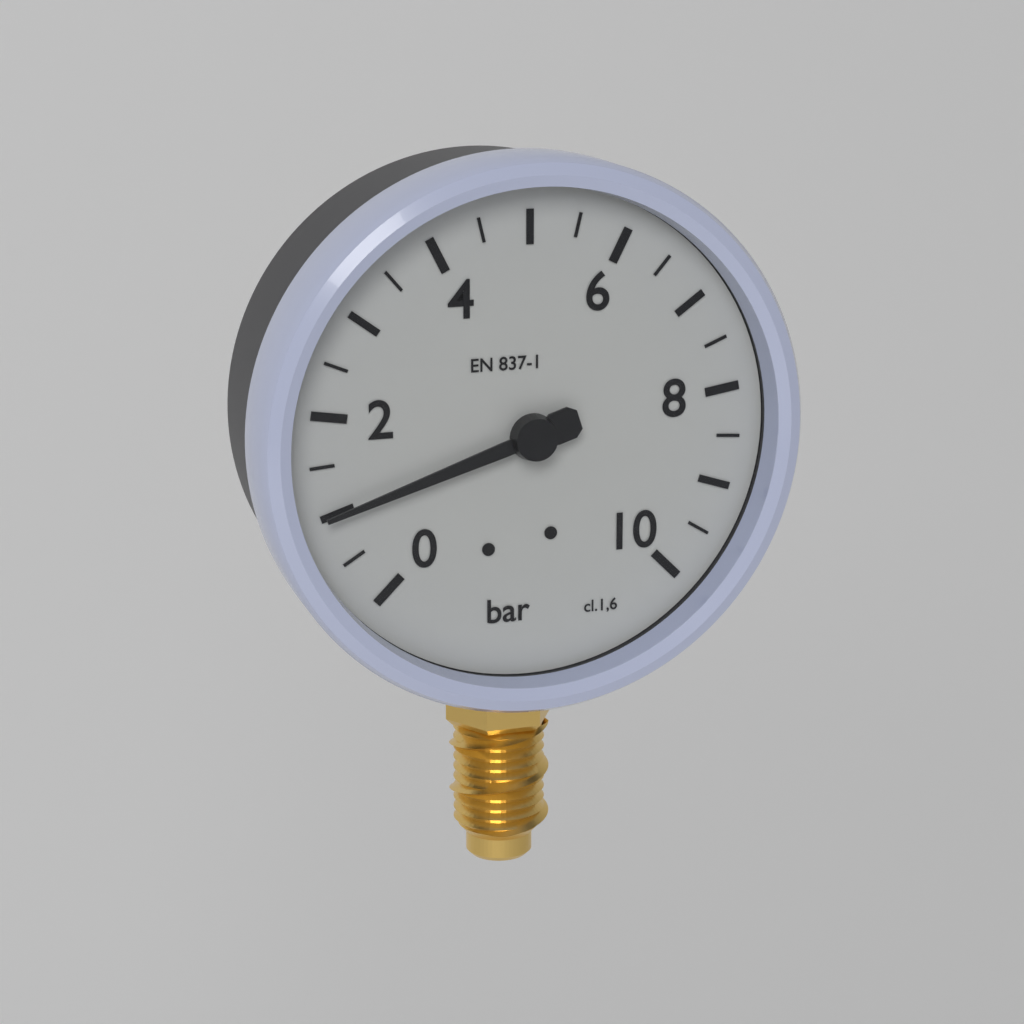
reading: 1.0 bar
